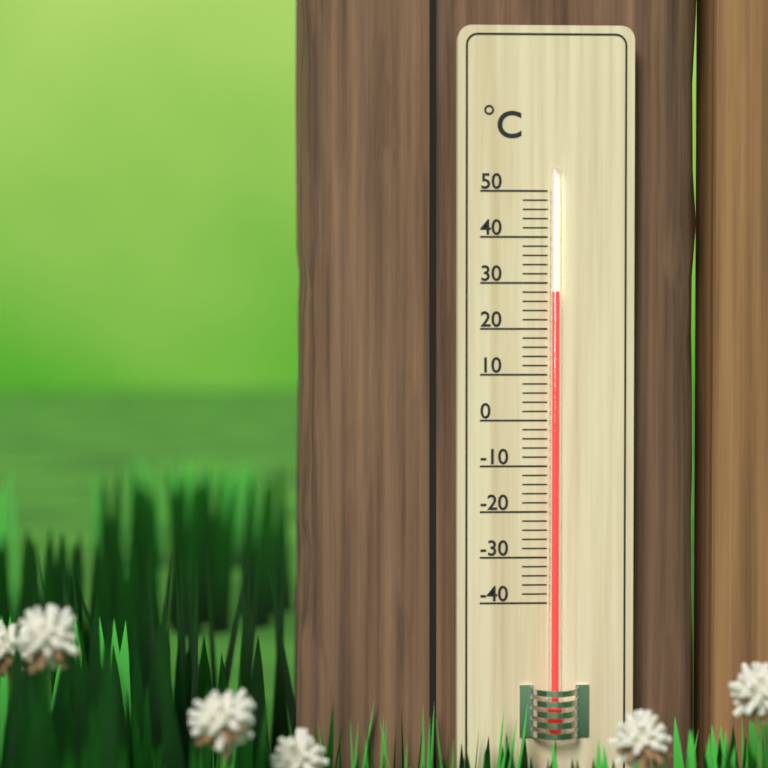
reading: 28 °C
